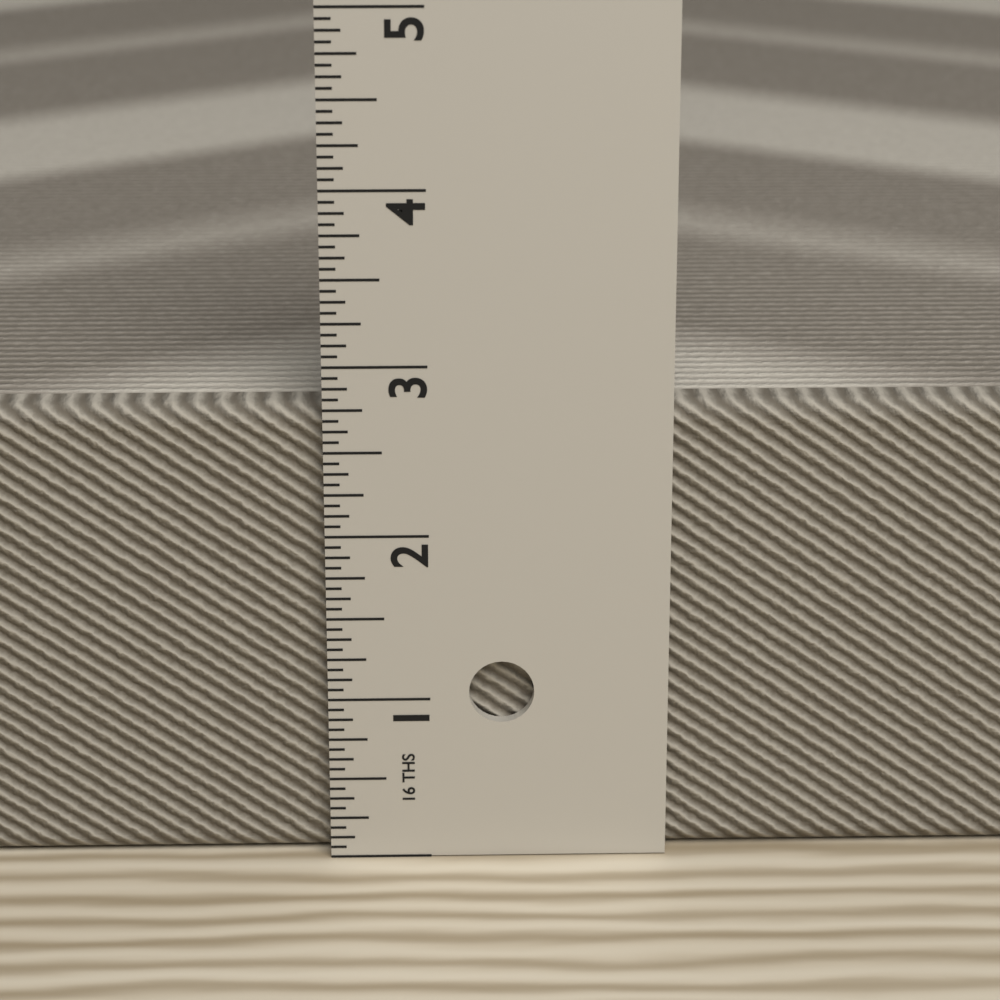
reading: 2.7500 in
